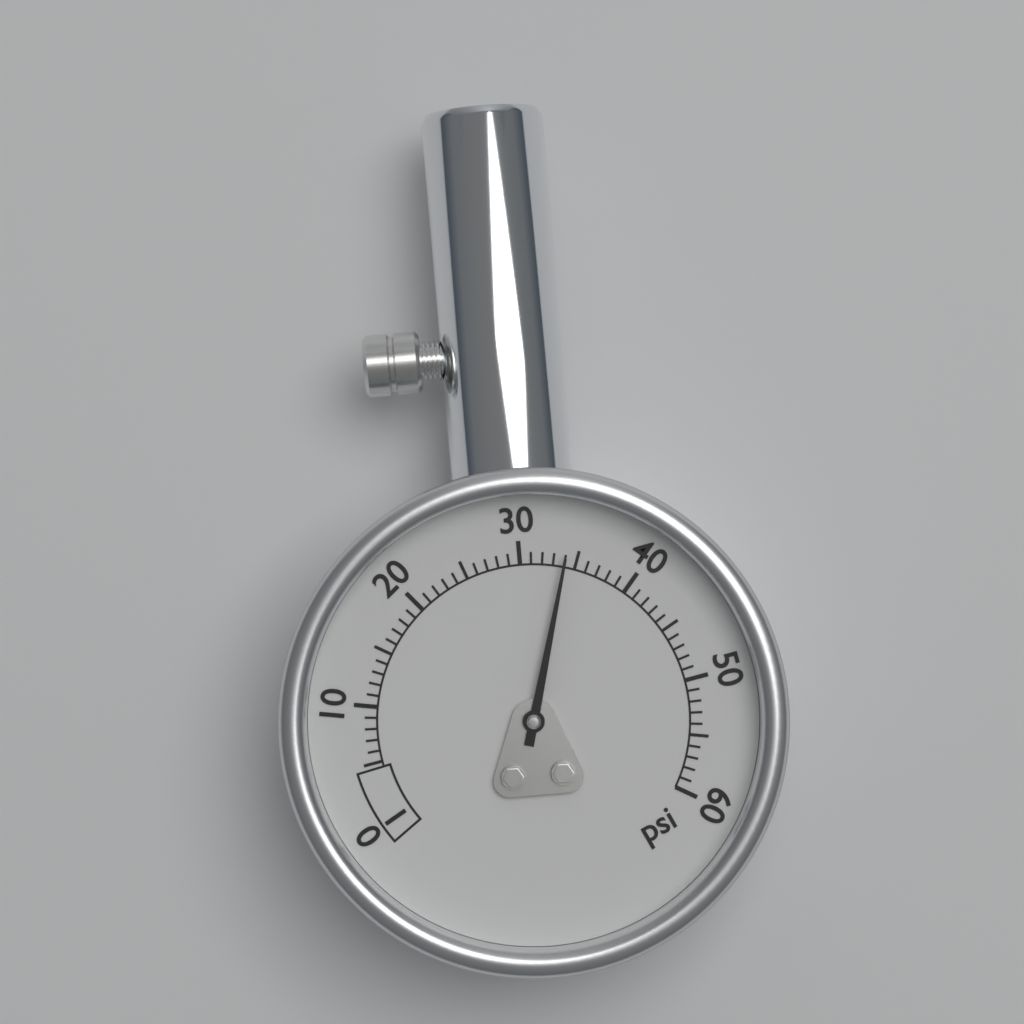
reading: 34 psi
